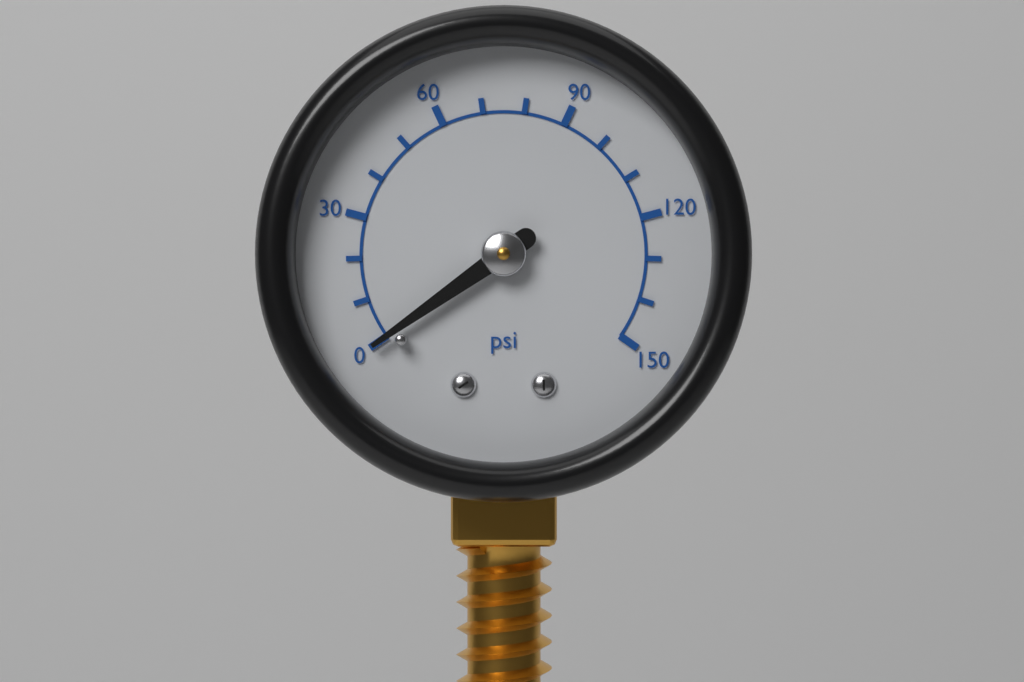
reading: 0 psi
